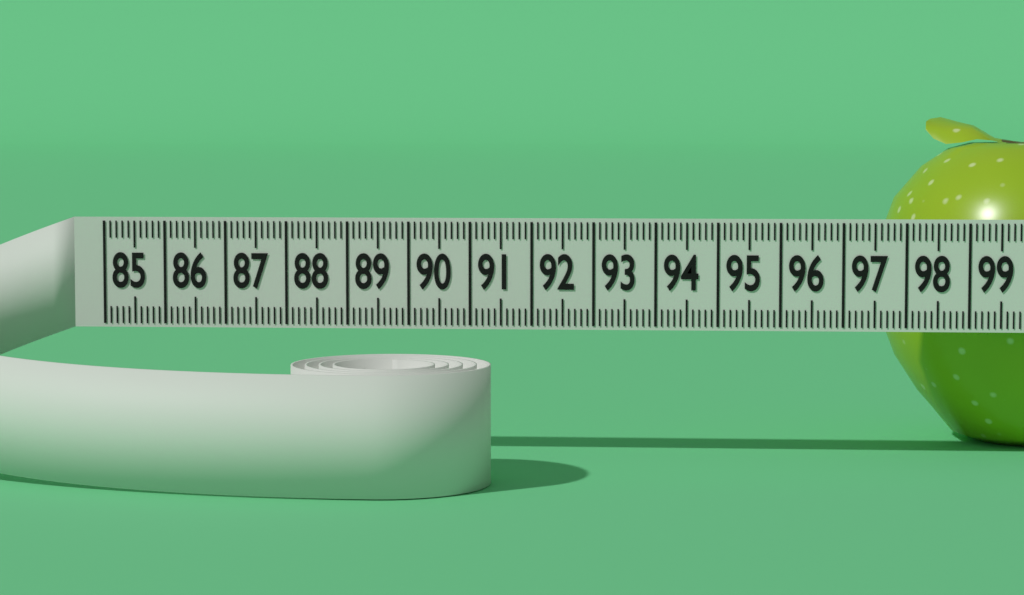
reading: 97.7 (no unit)
